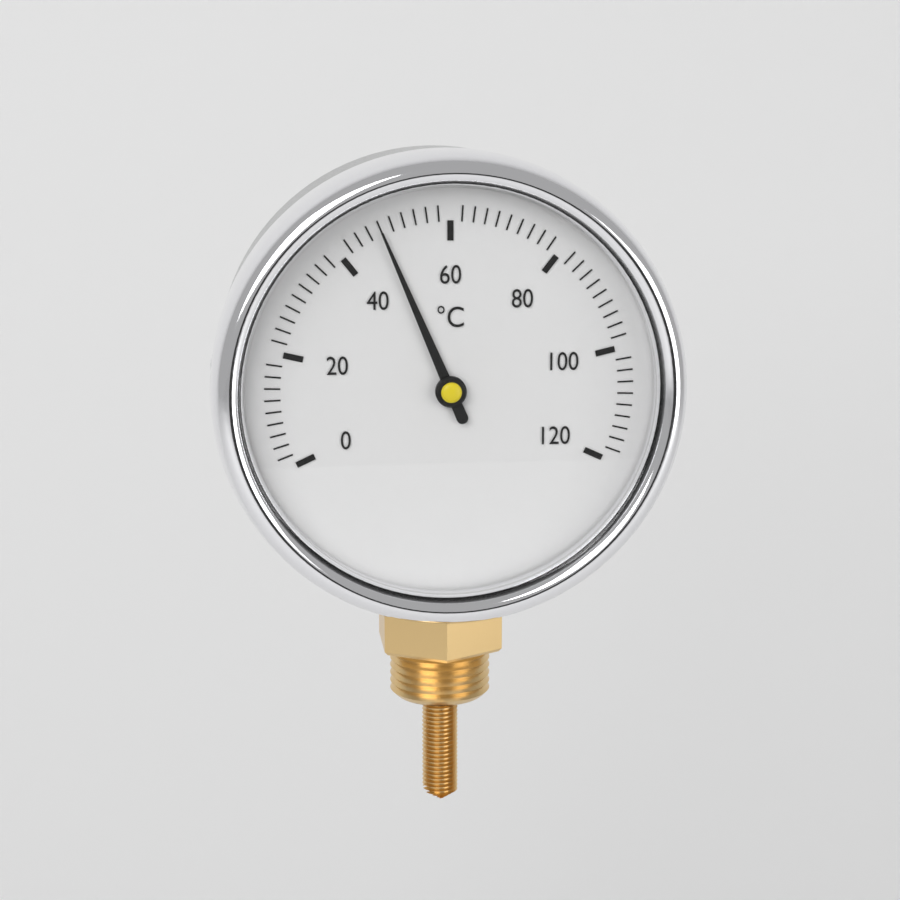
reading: 48 °C
